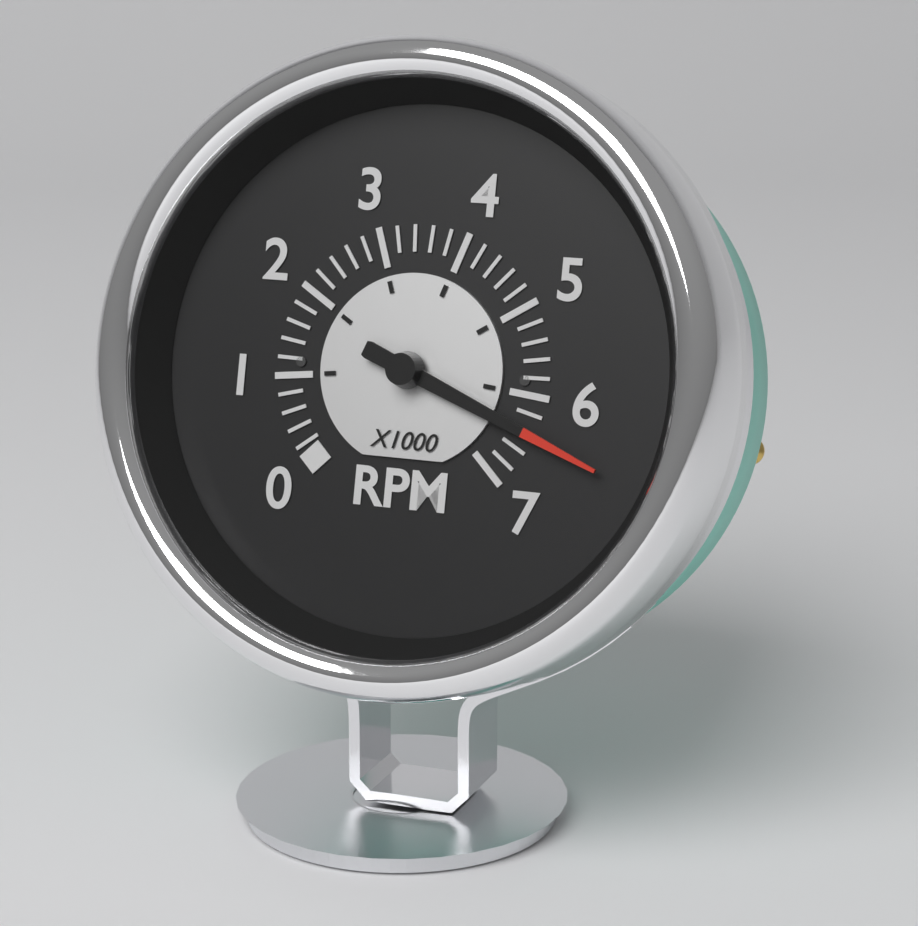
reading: 6400 RPM
